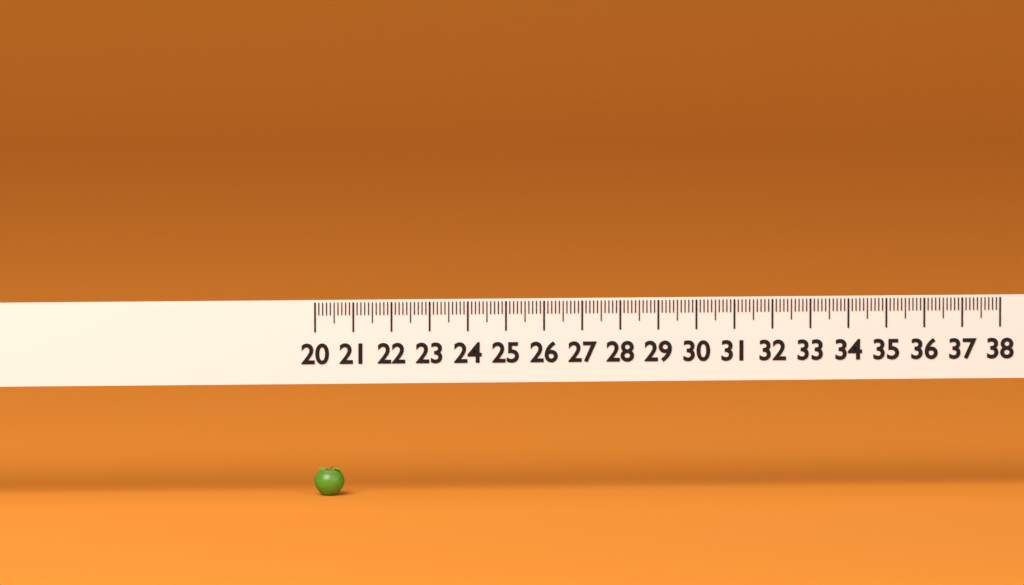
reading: 20.8 (no unit)
